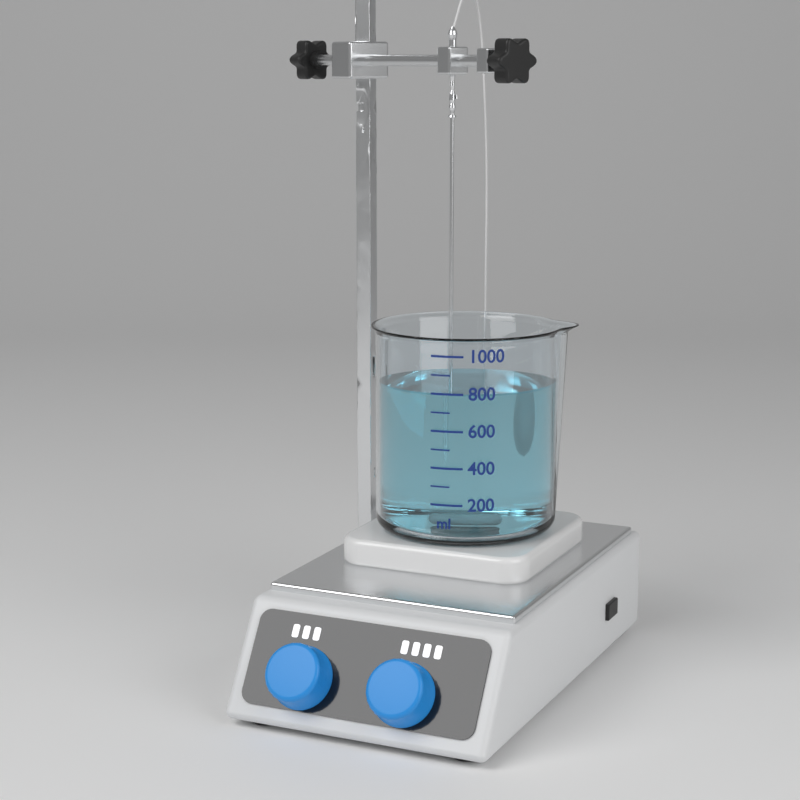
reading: 800 ml
